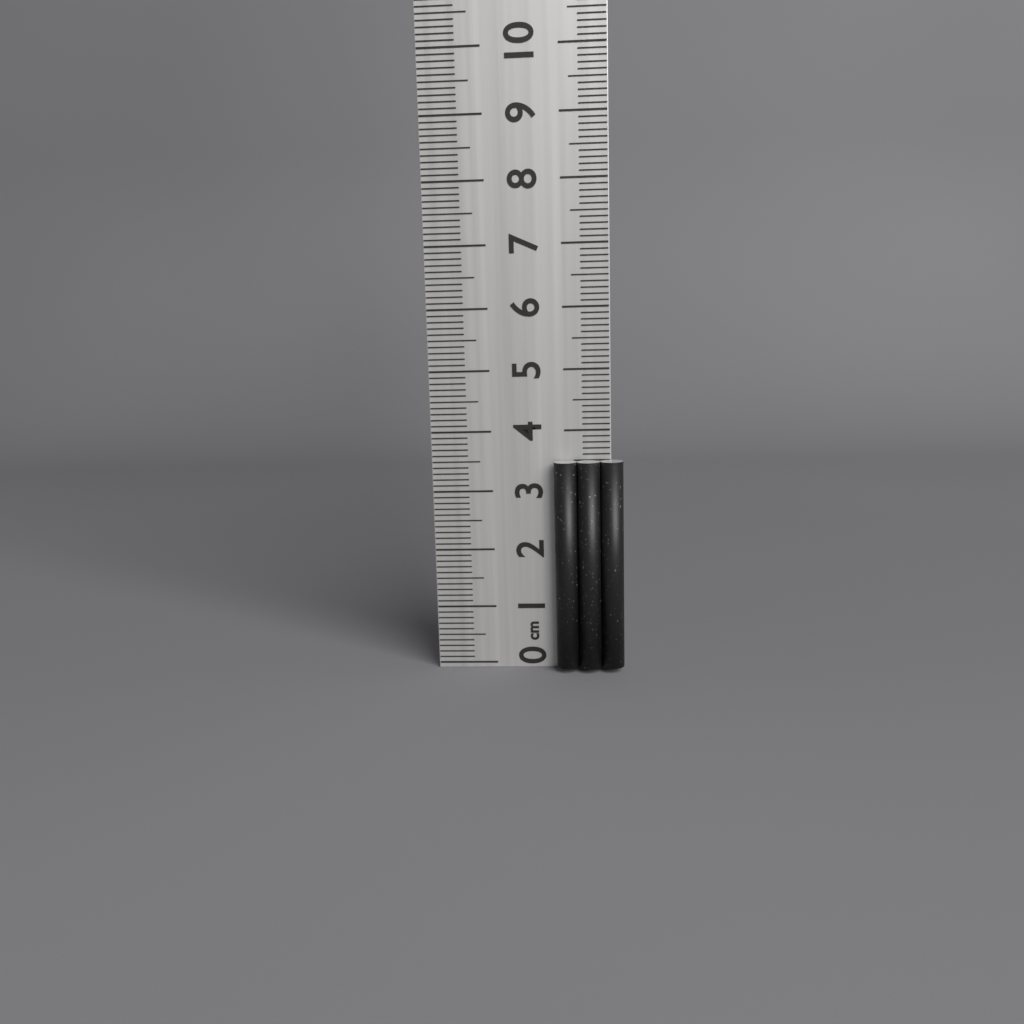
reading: 3.5 cm
